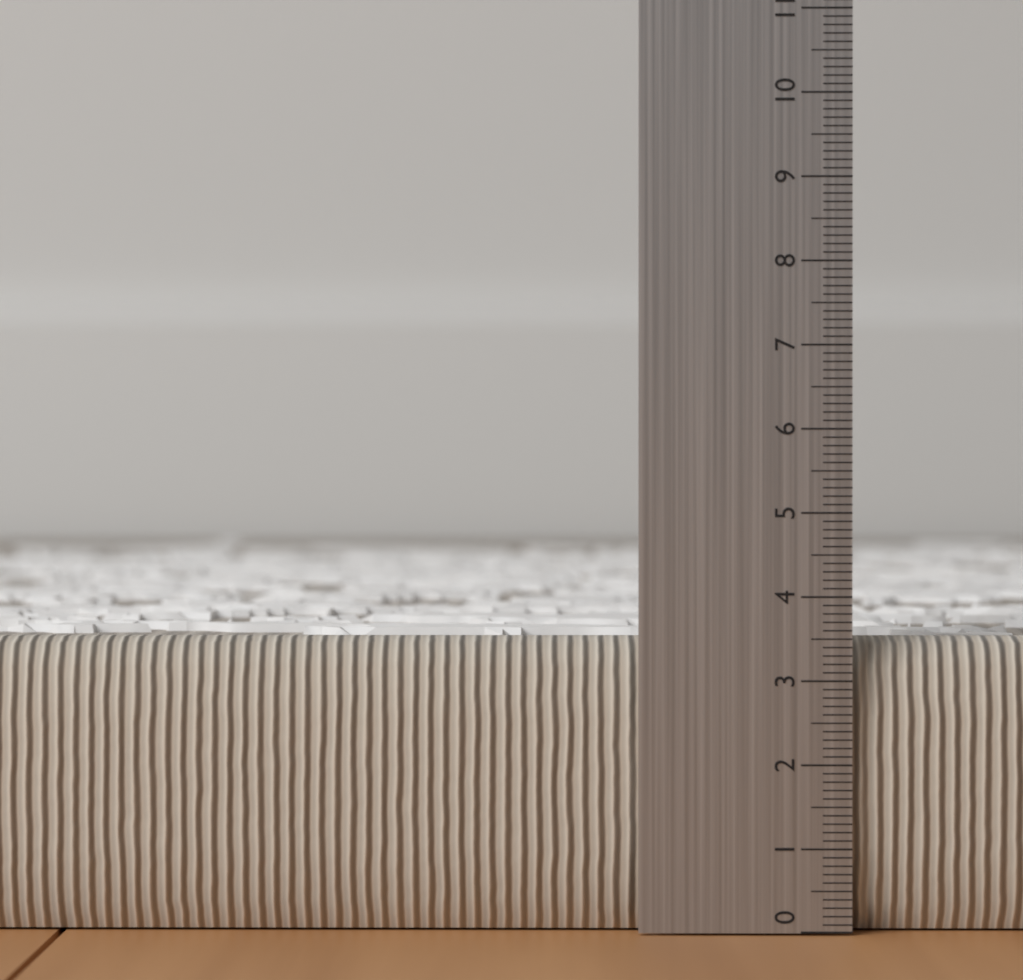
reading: 3.5 (no unit)
